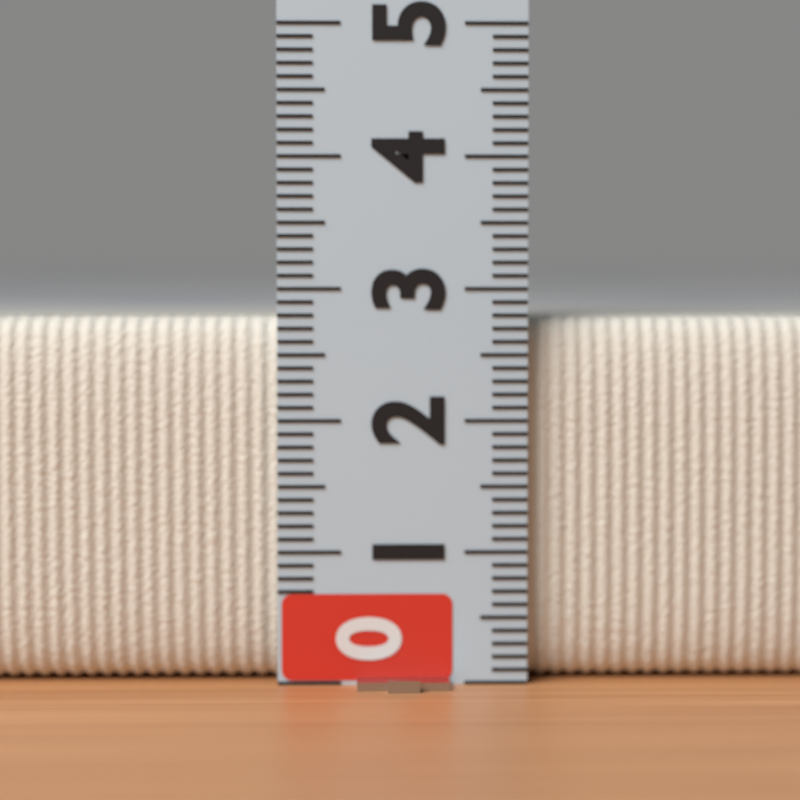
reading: 2.8 (no unit)
